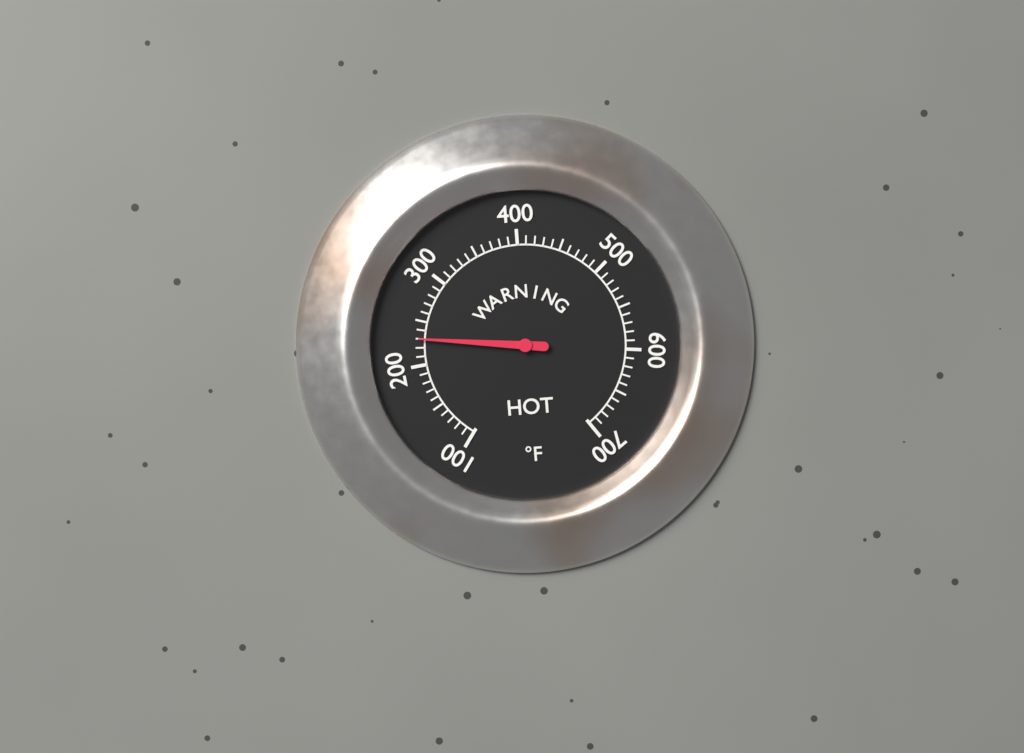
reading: 230 °F
